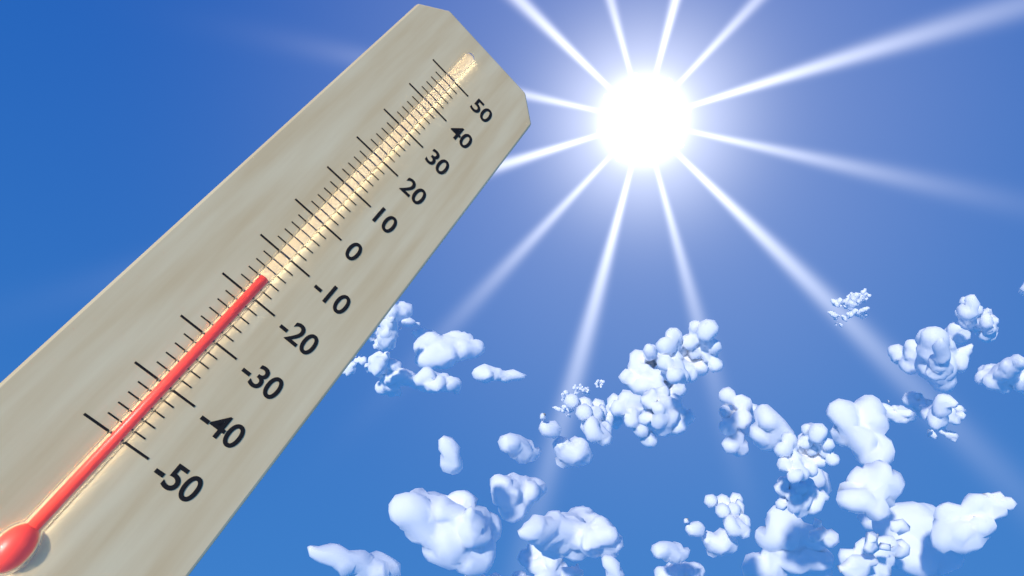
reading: -16 (no unit)
